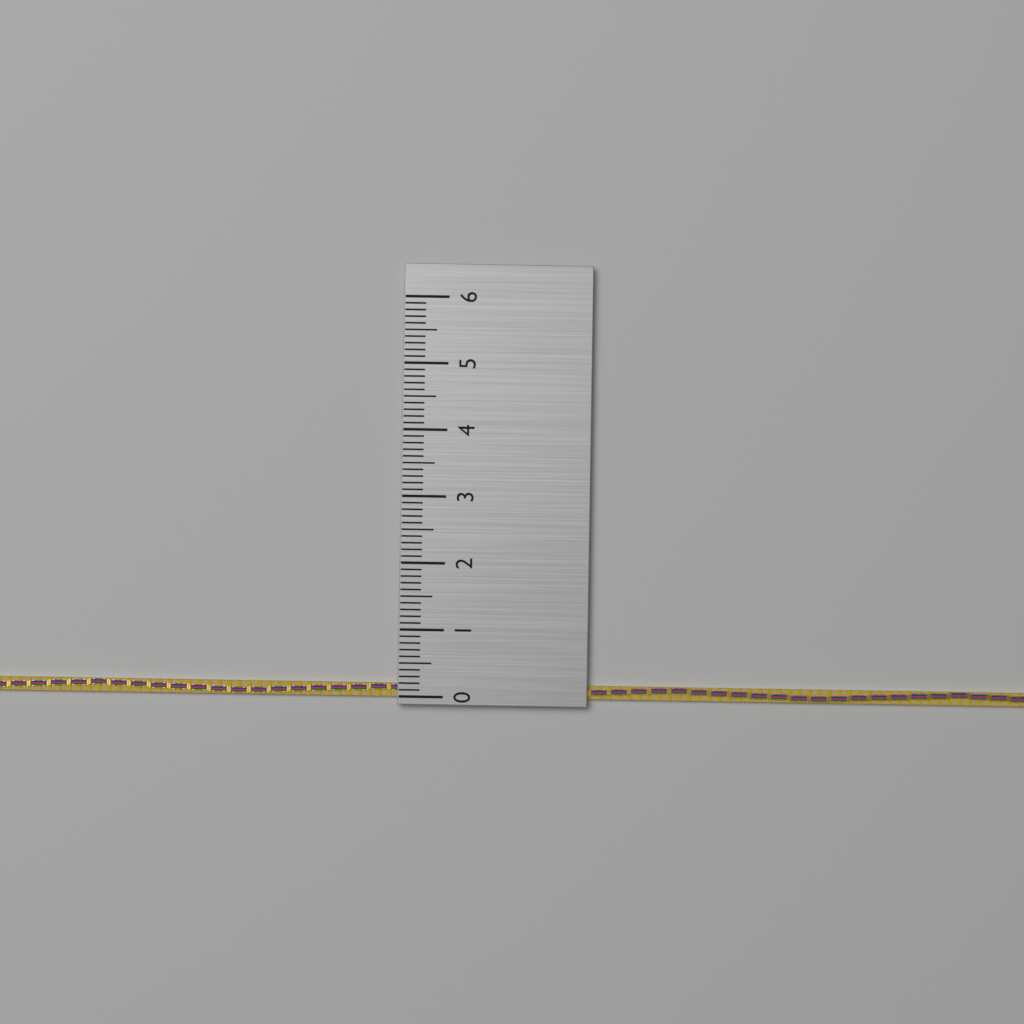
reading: 0.2 (no unit)
